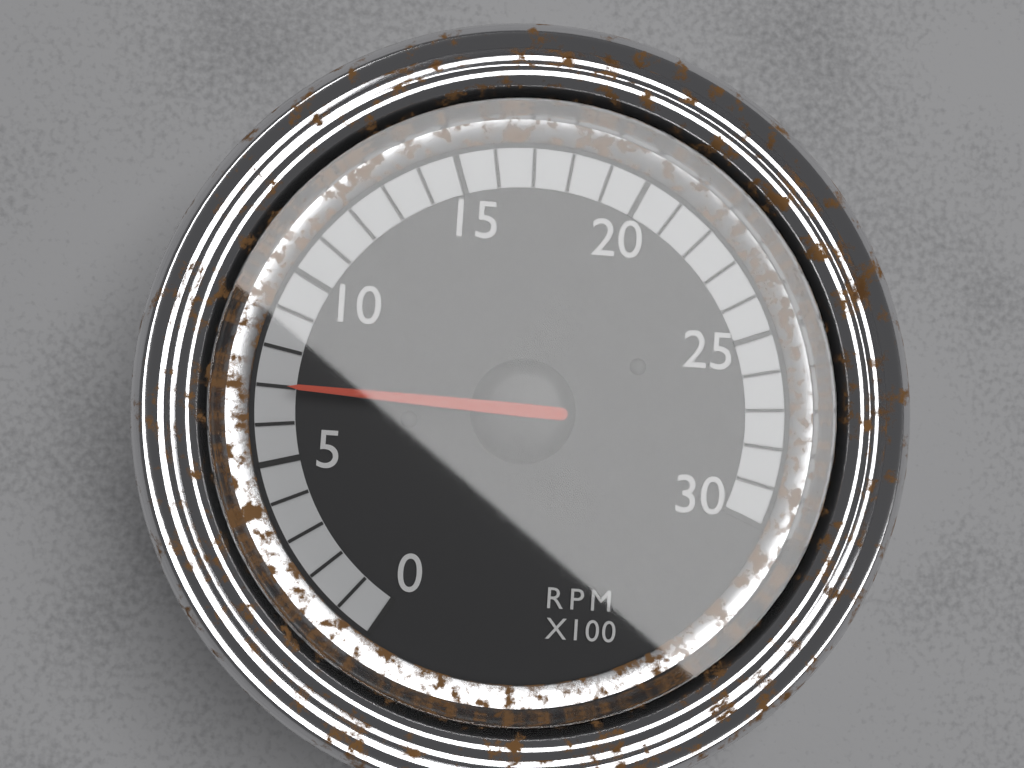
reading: 7 RPM x100
